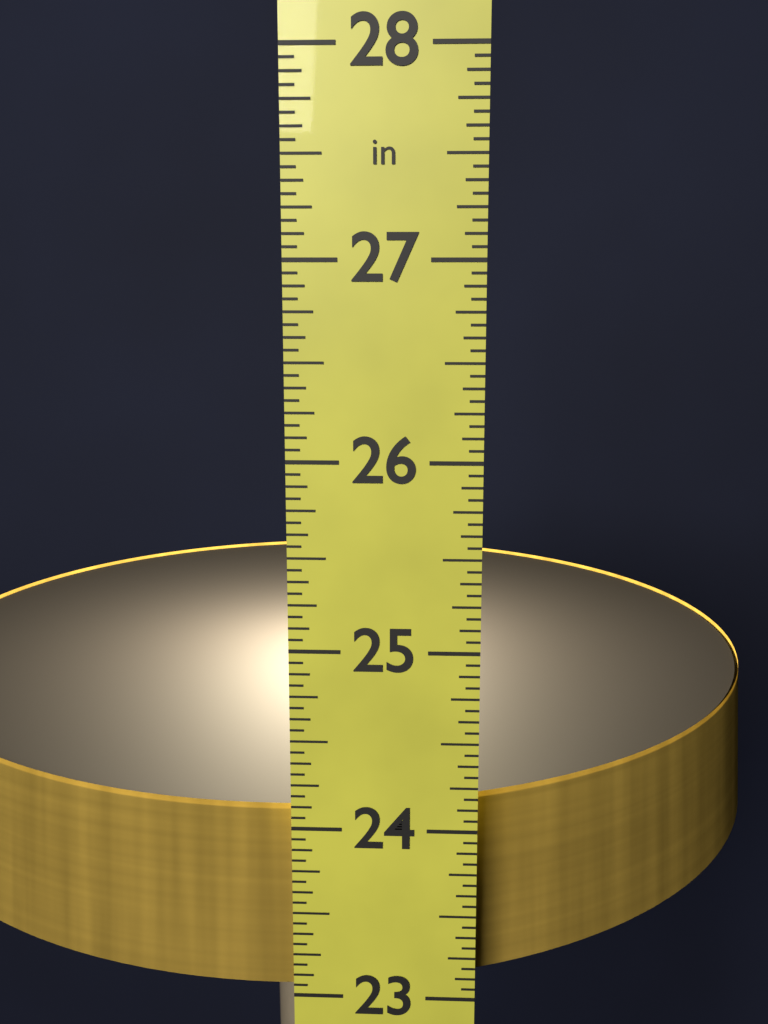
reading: 24.0625 in
